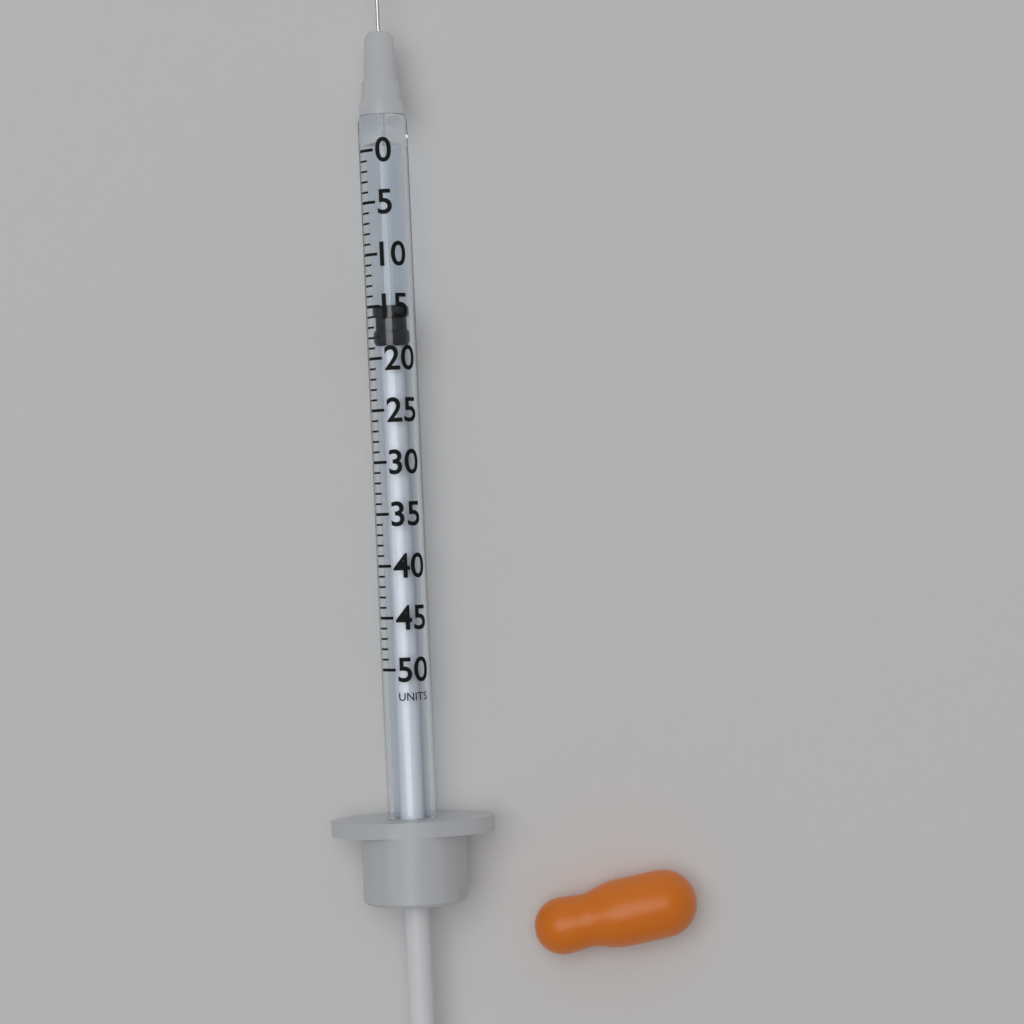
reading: 15 units
